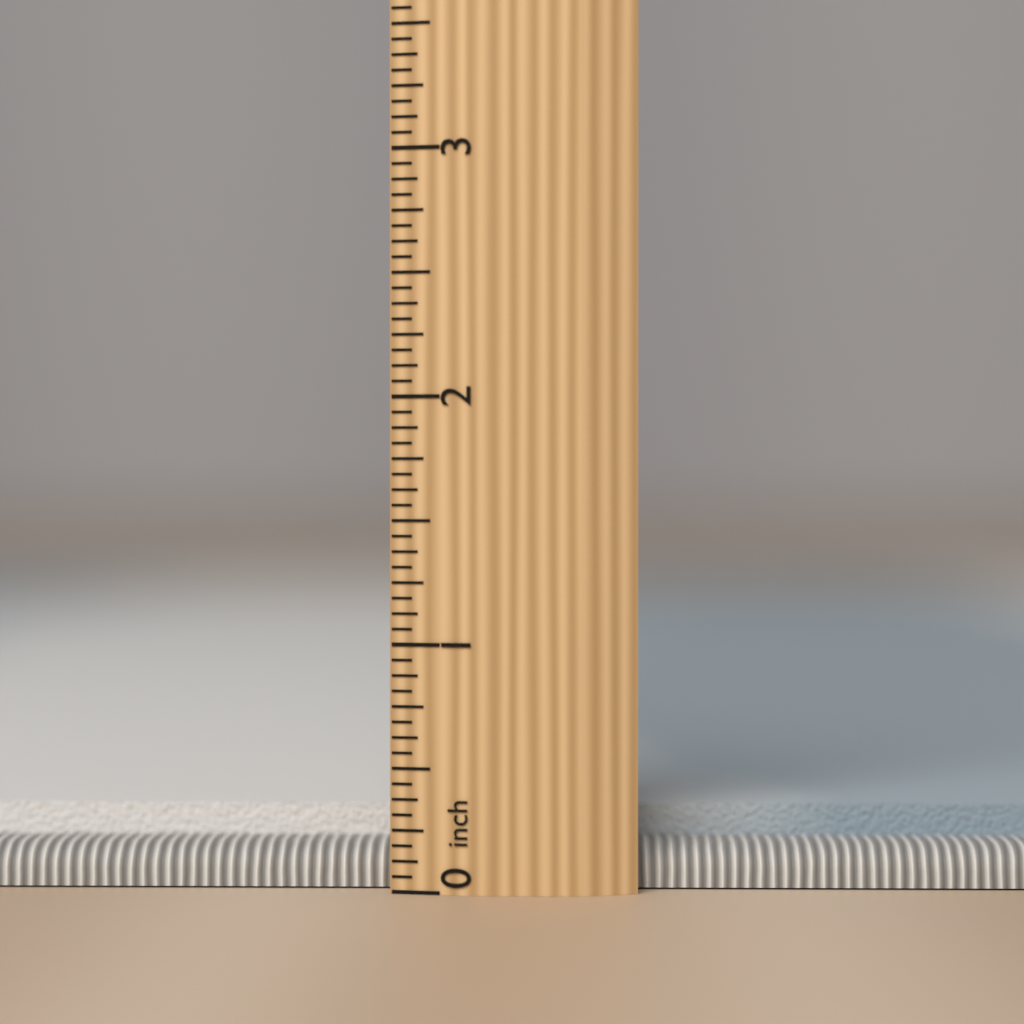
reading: 0.3125 inch
